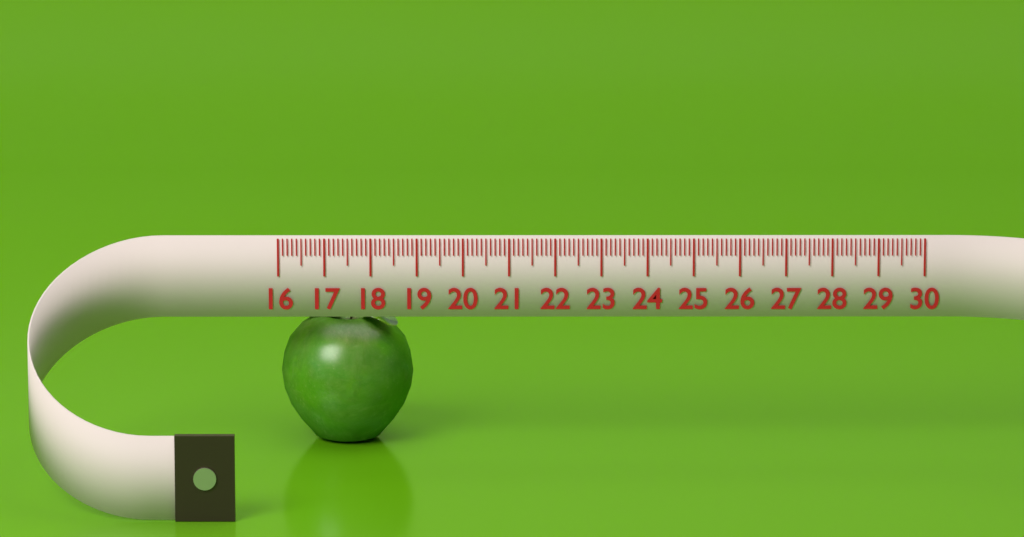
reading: 18.9 (no unit)
